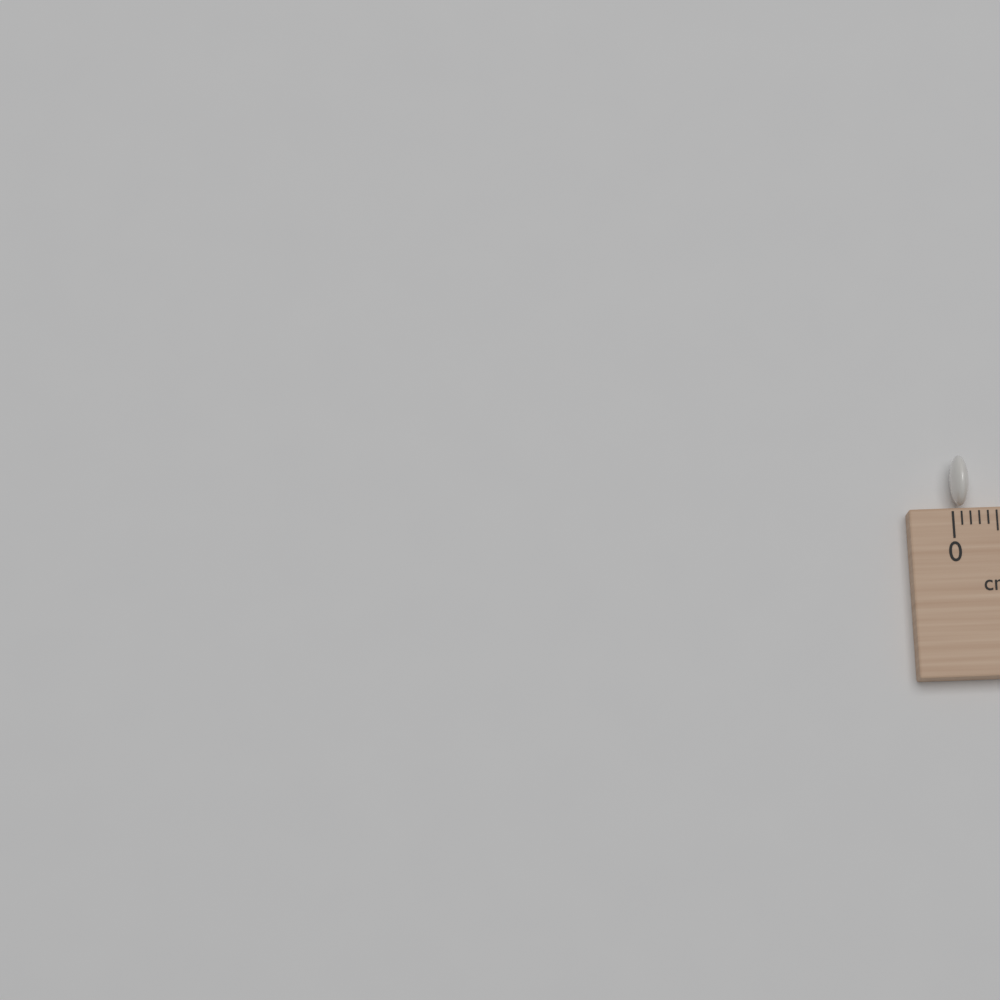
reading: 0.2 cm
